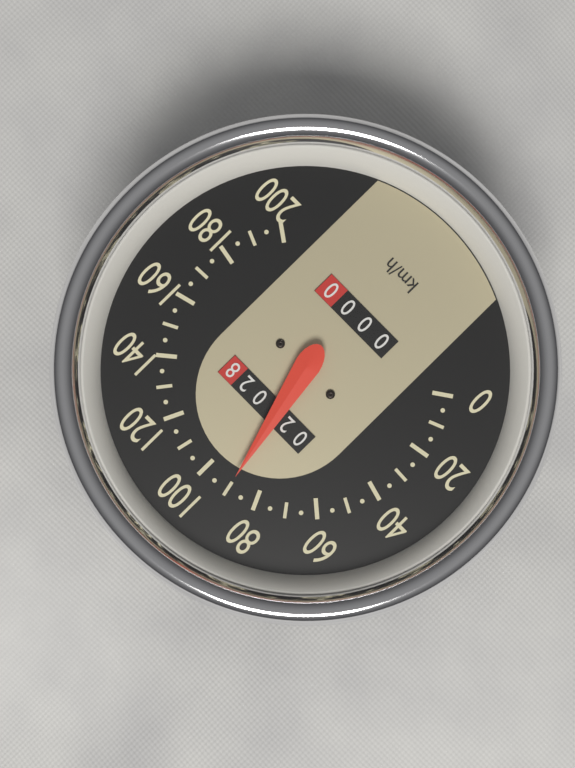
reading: 90 km/h
